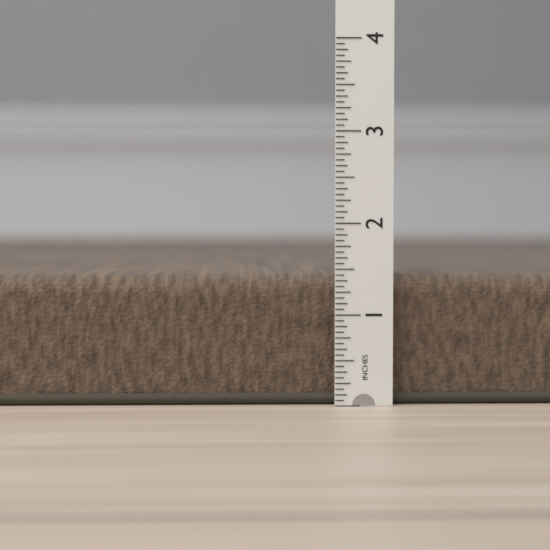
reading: 1.4375 in
